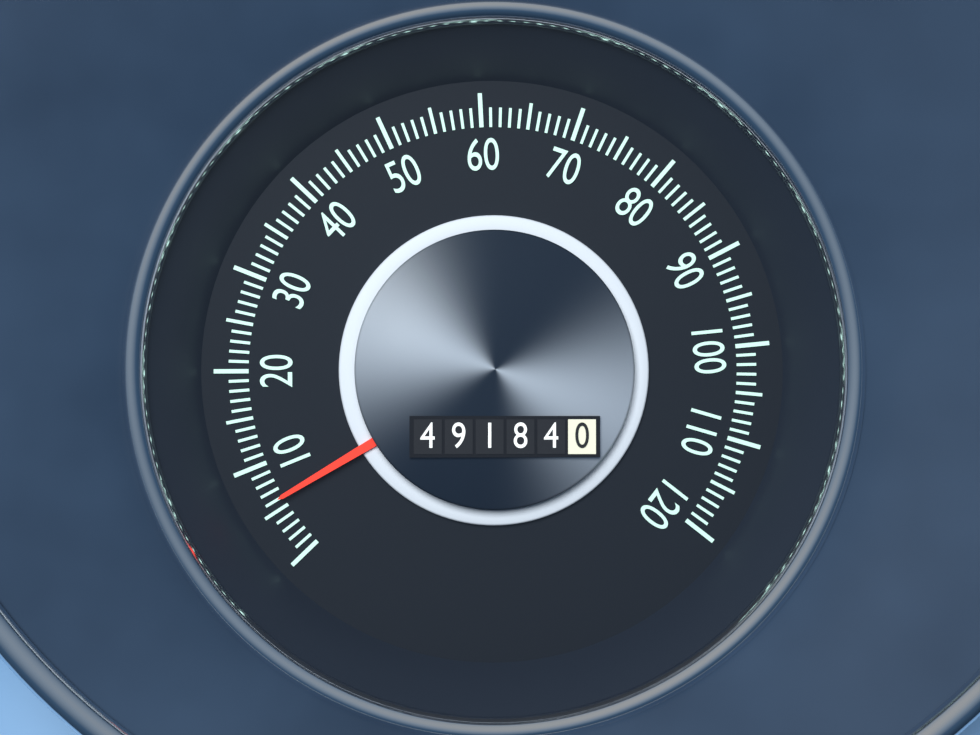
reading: 6 (no unit)
